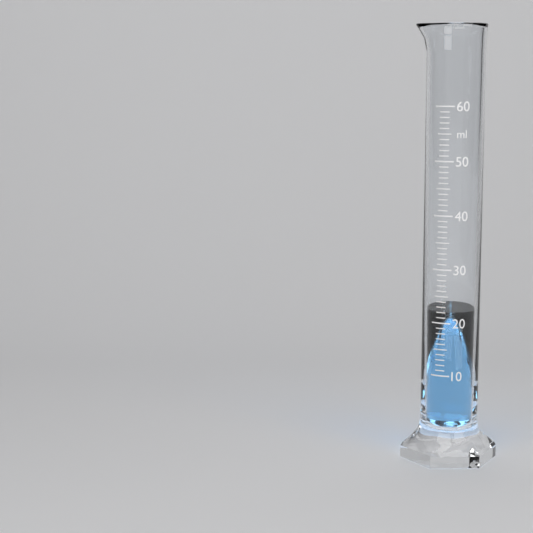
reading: 22 ml
